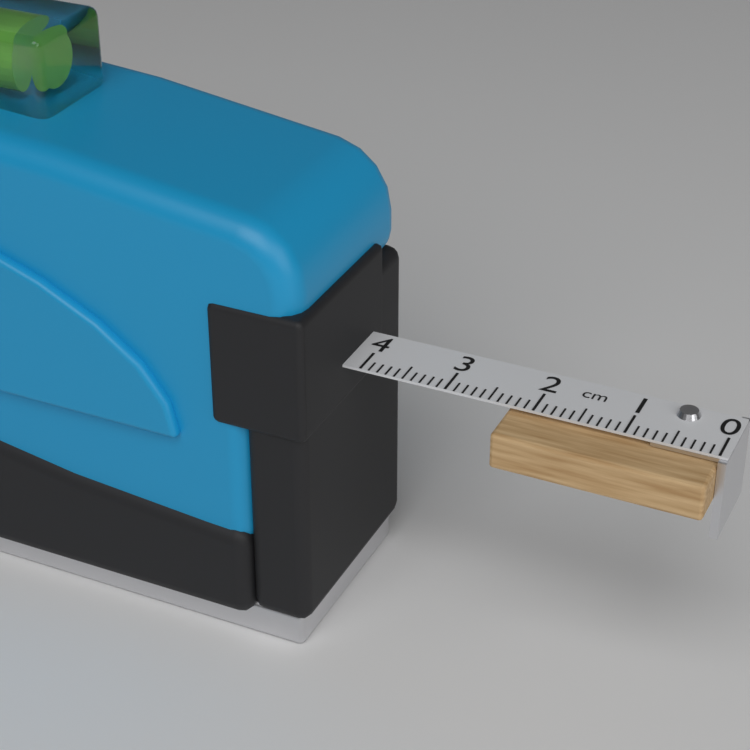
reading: 2.3 cm
